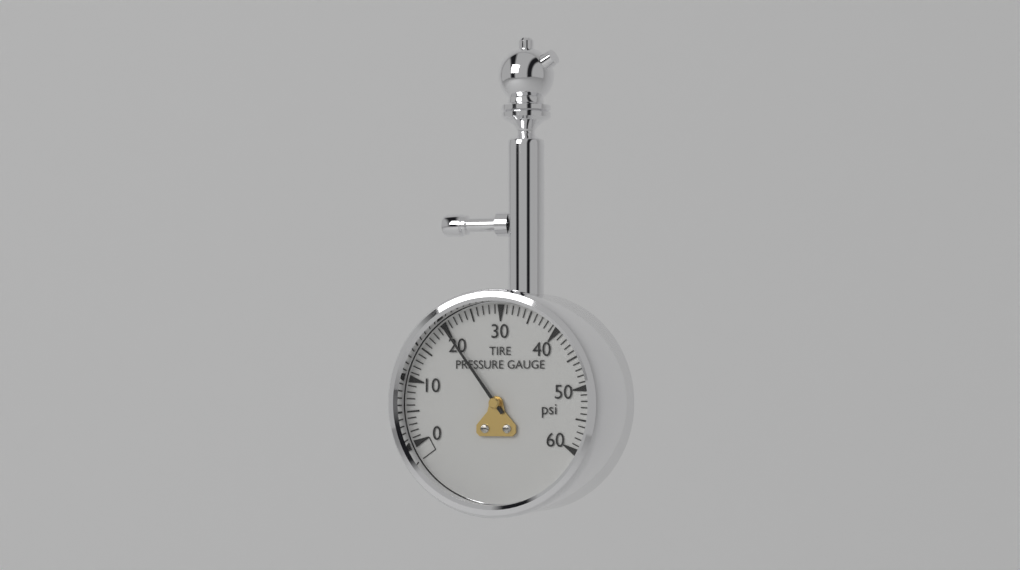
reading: 20 psi
